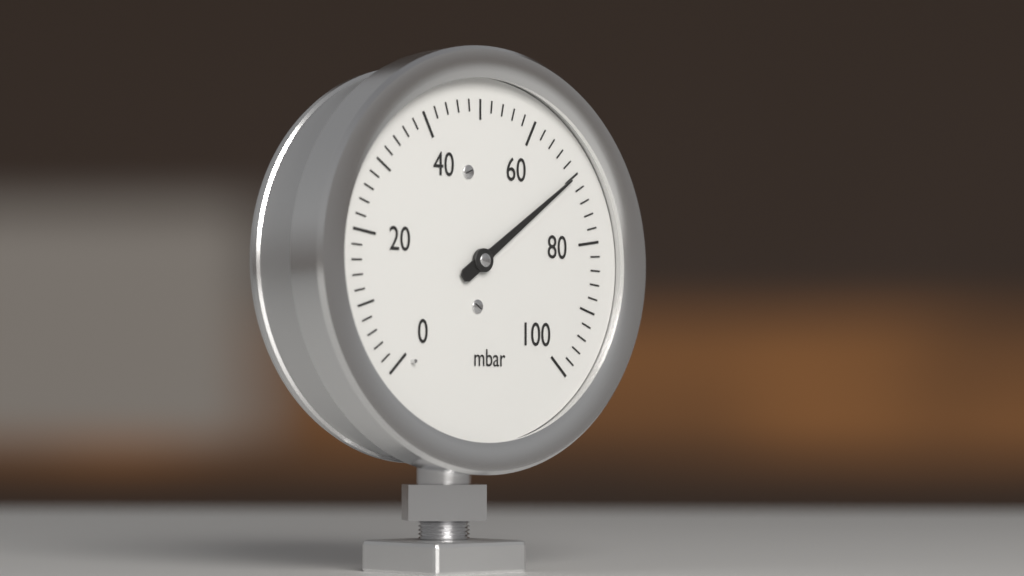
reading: 70 mbar
